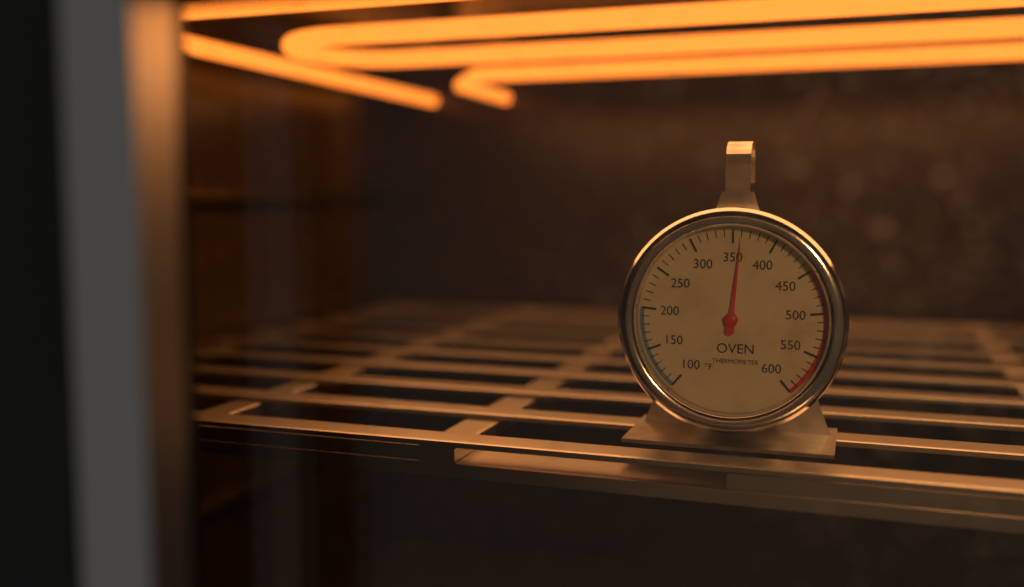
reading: 360 °F
